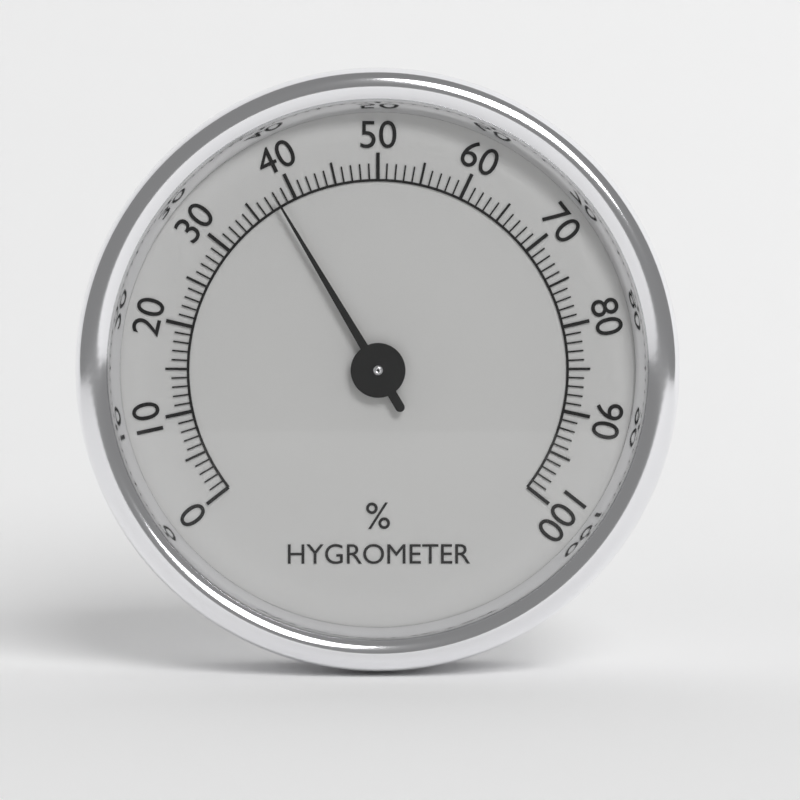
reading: 38 %
